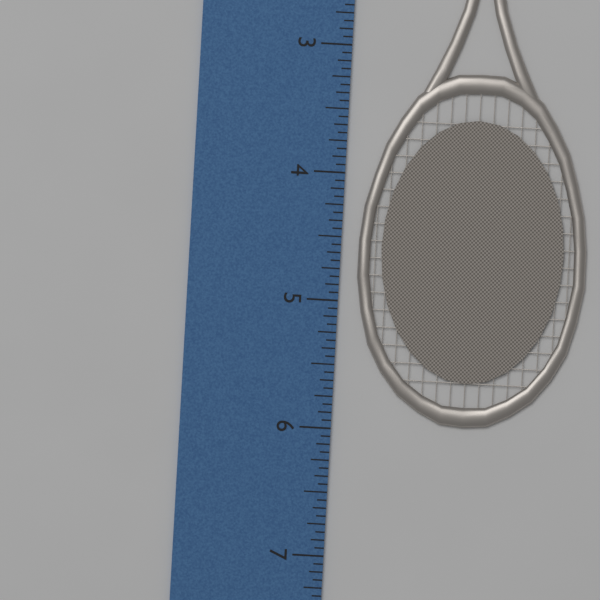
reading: 5.9375 inch
